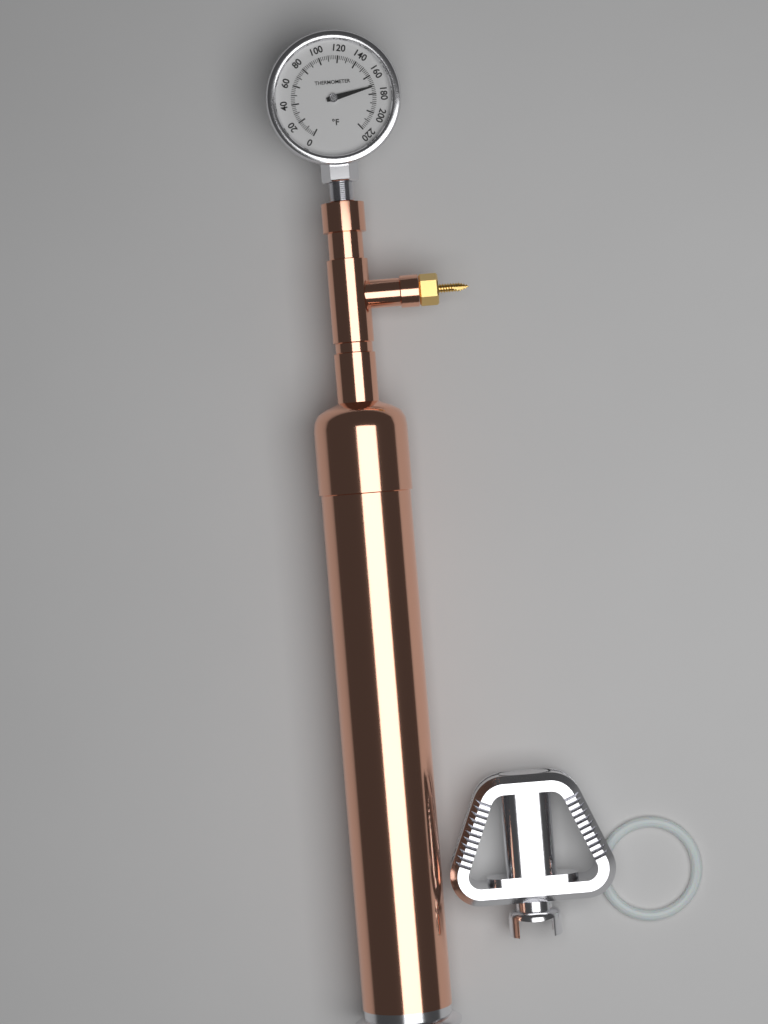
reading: 172 °F
